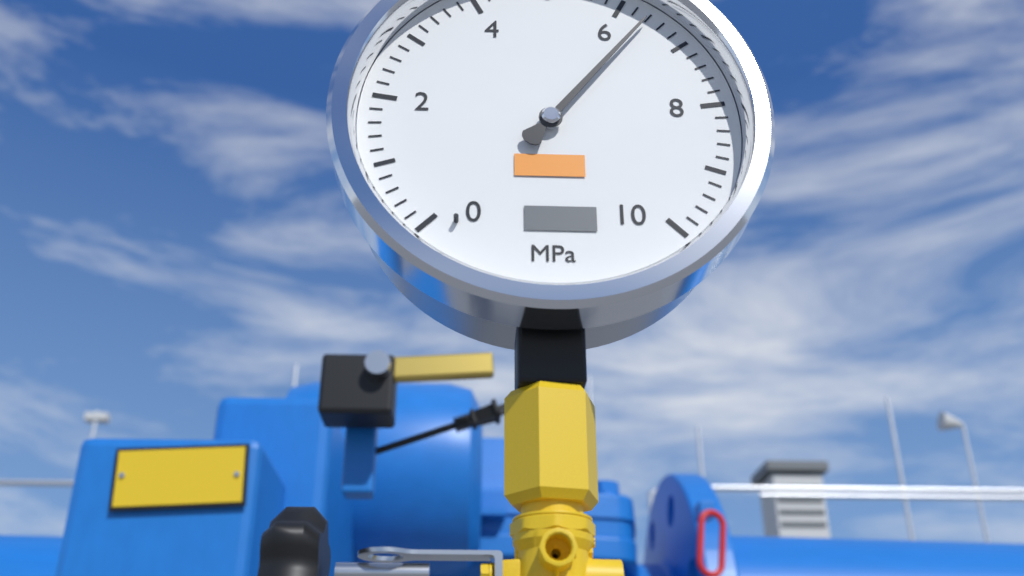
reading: 6.4 MPa
